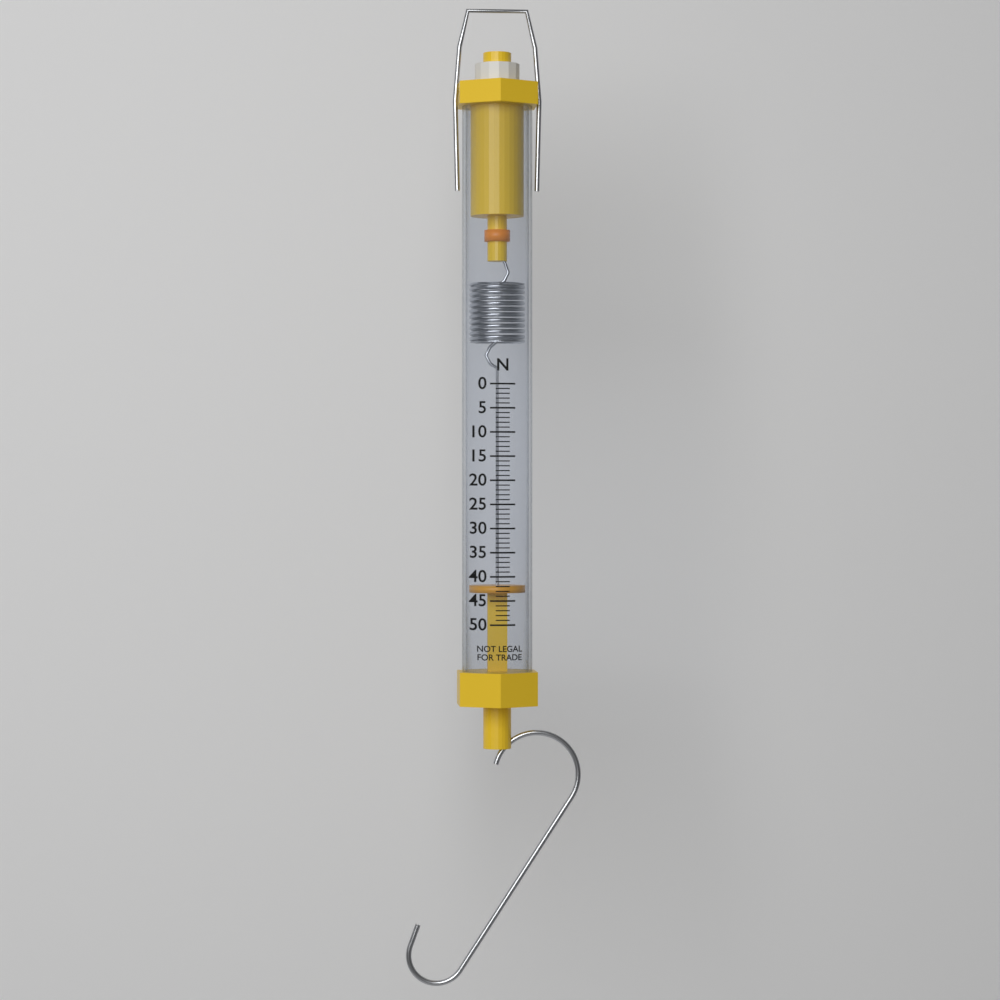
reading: 42 N
